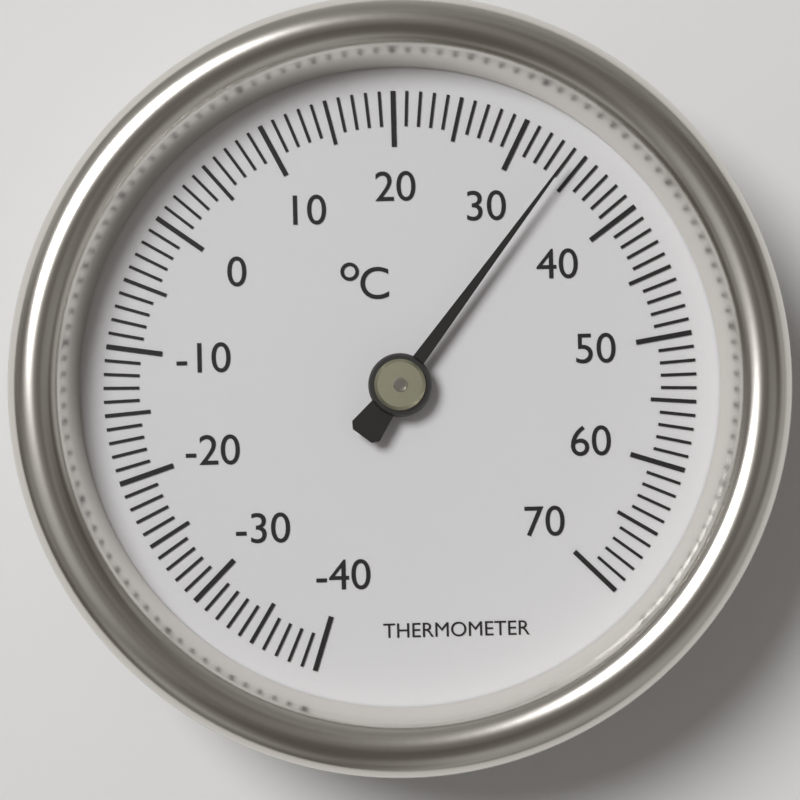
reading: 34 °C
